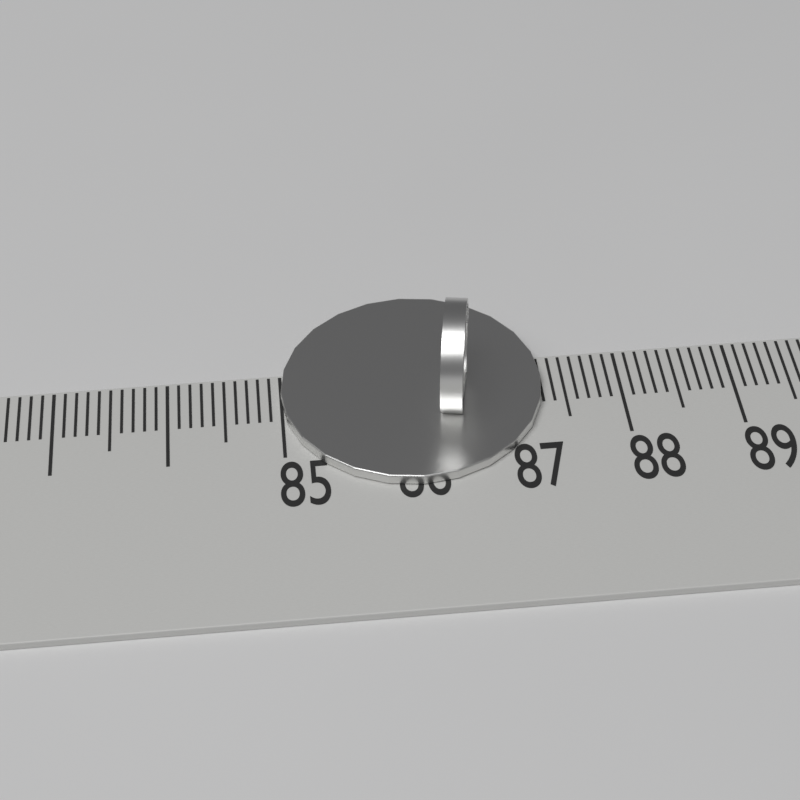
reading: 87.3 (no unit)
